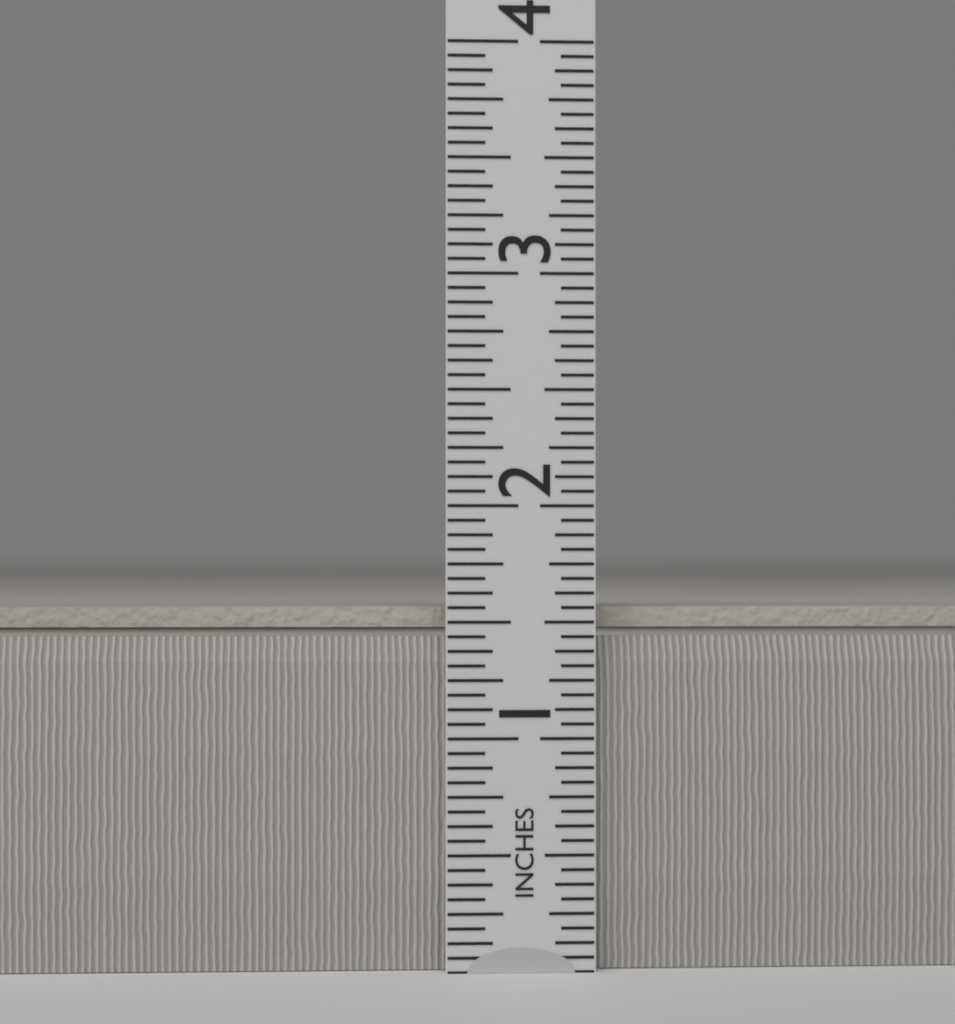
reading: 1.5625 in
